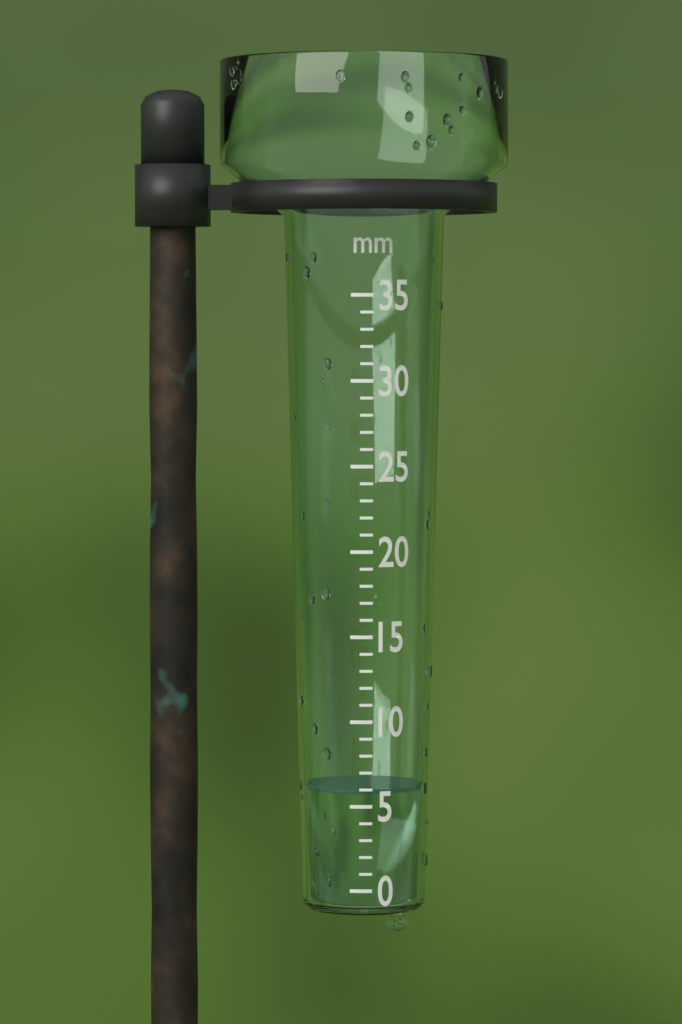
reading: 6 mm
